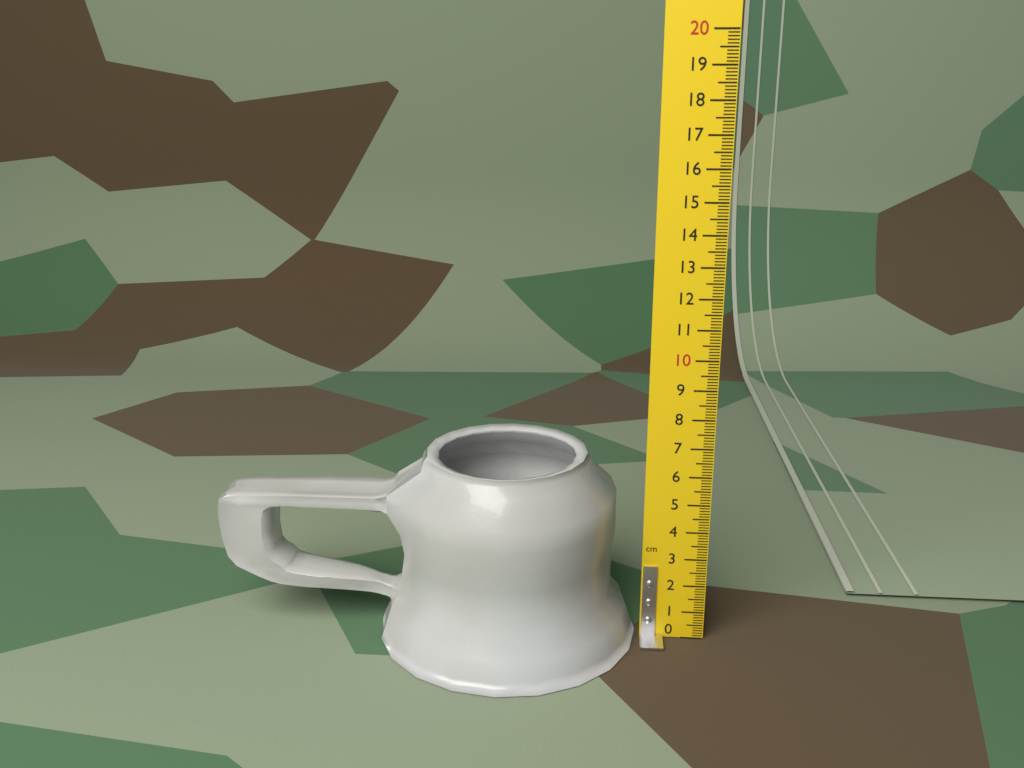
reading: 6.6 cm
